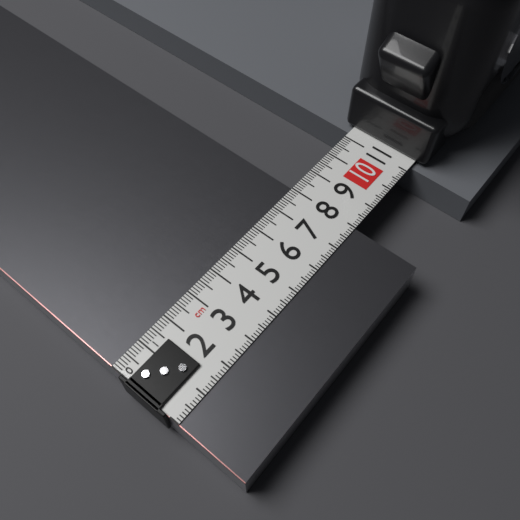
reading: 8.0 cm
